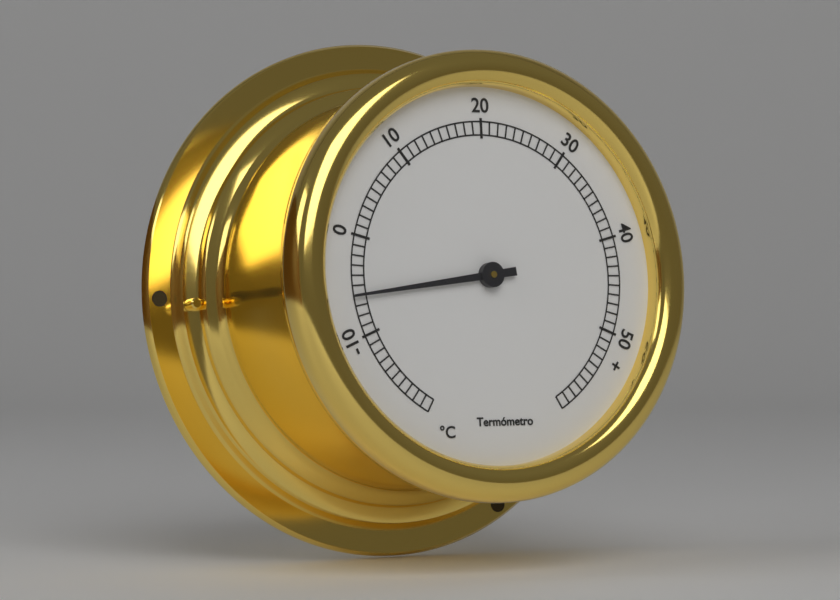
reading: -6 °C
